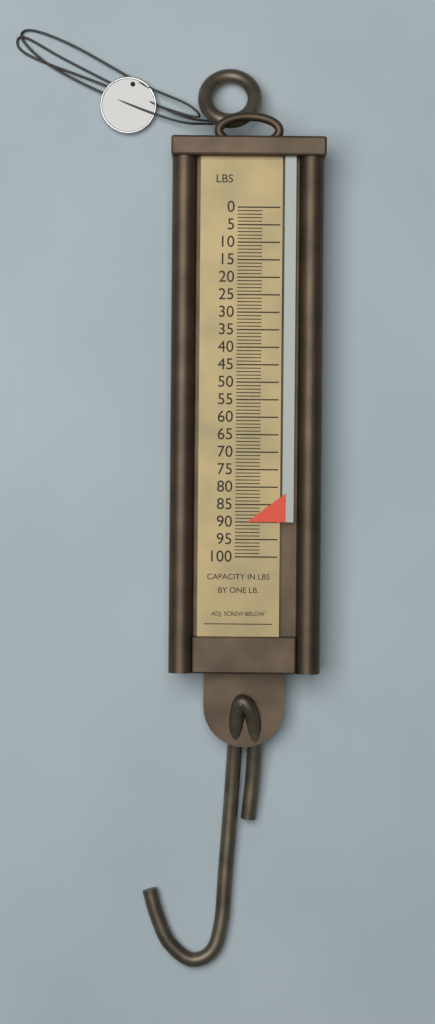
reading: 90 lb
